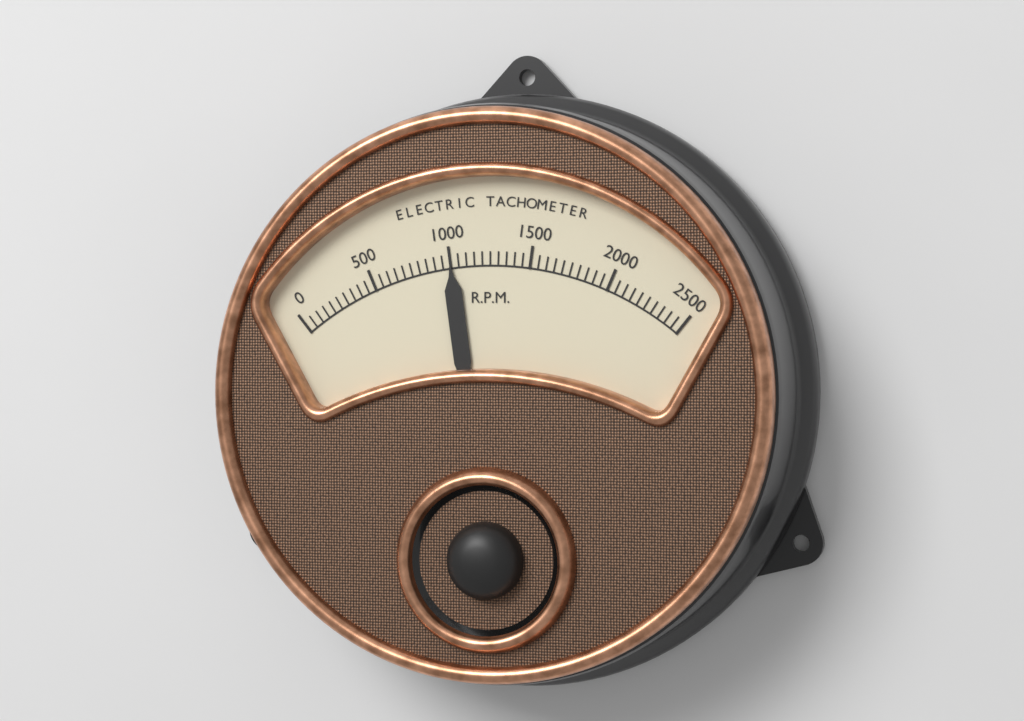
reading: 1000 RPM
